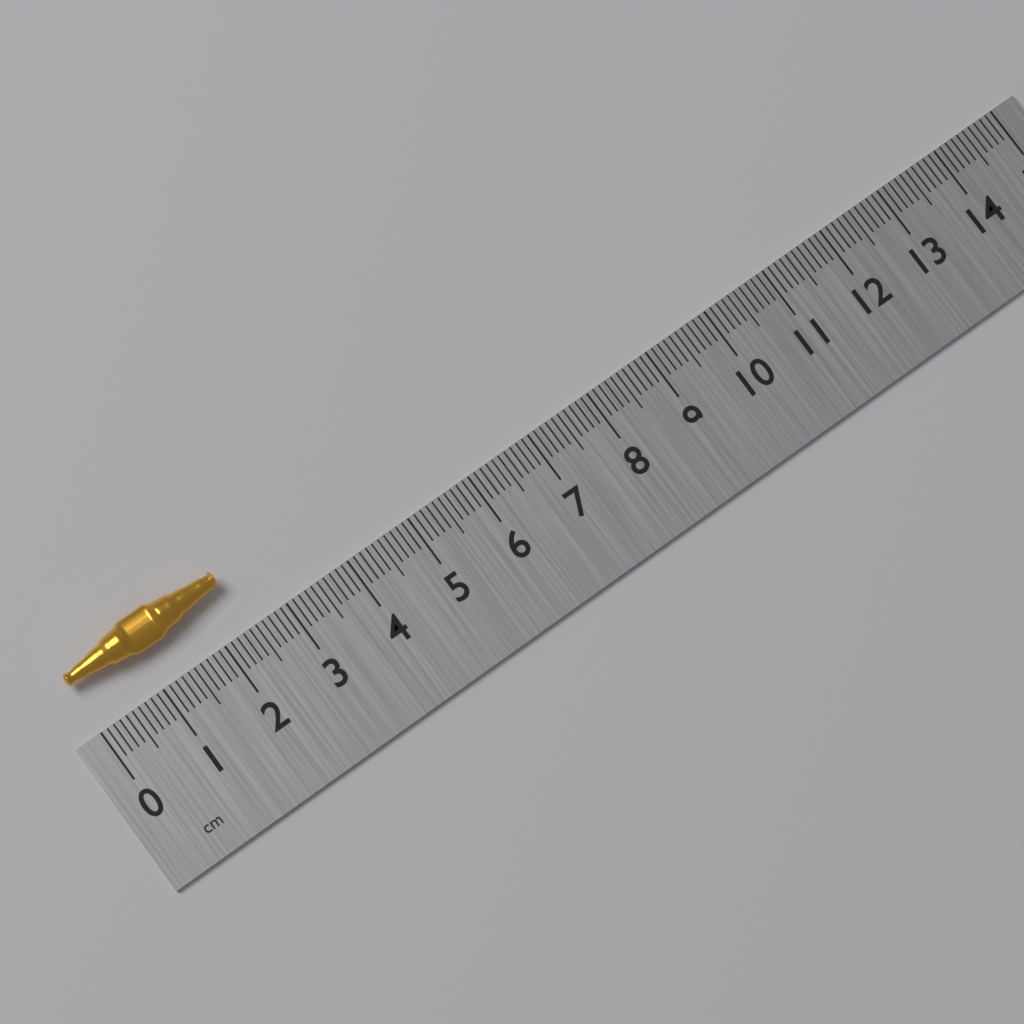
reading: 2.4 cm
